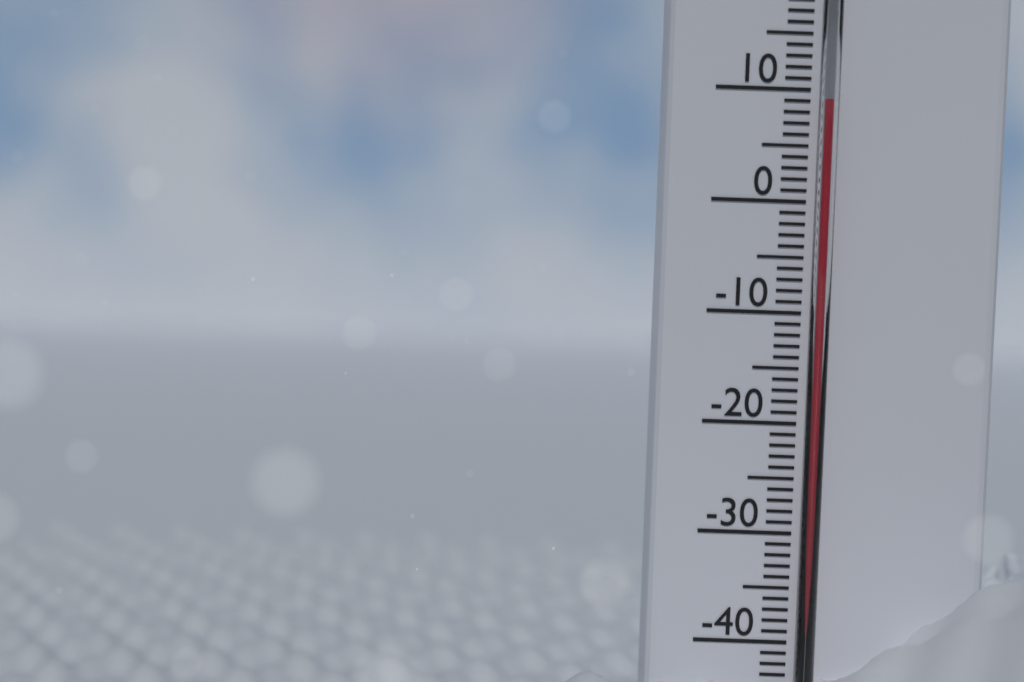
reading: 9 °C
